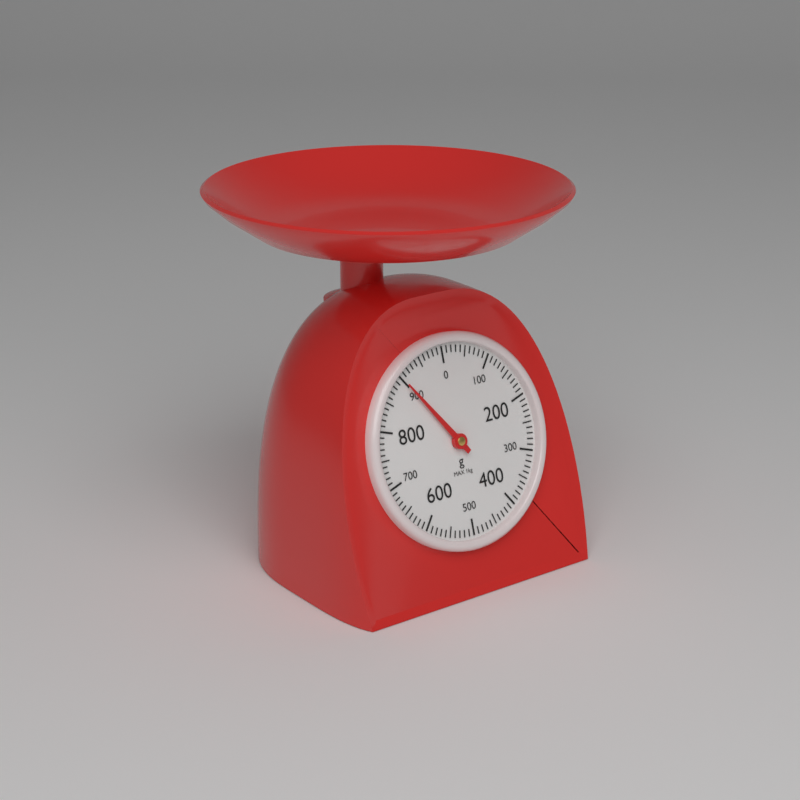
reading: 900 g
